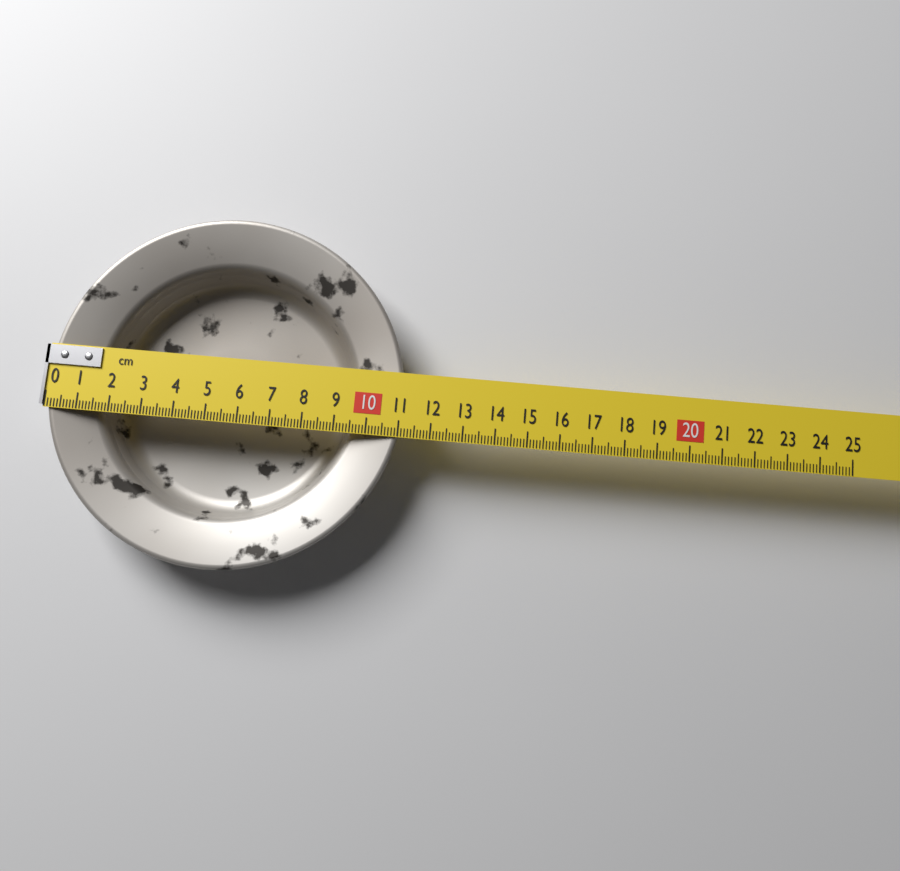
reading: 11.1 cm
